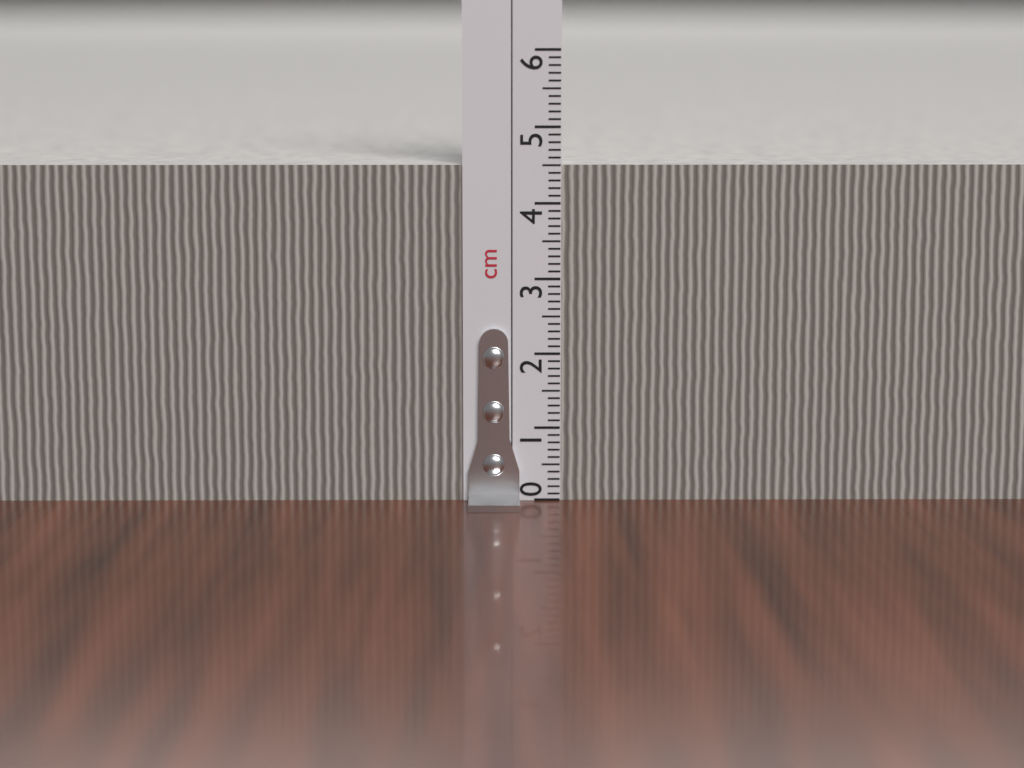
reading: 4.5 cm
